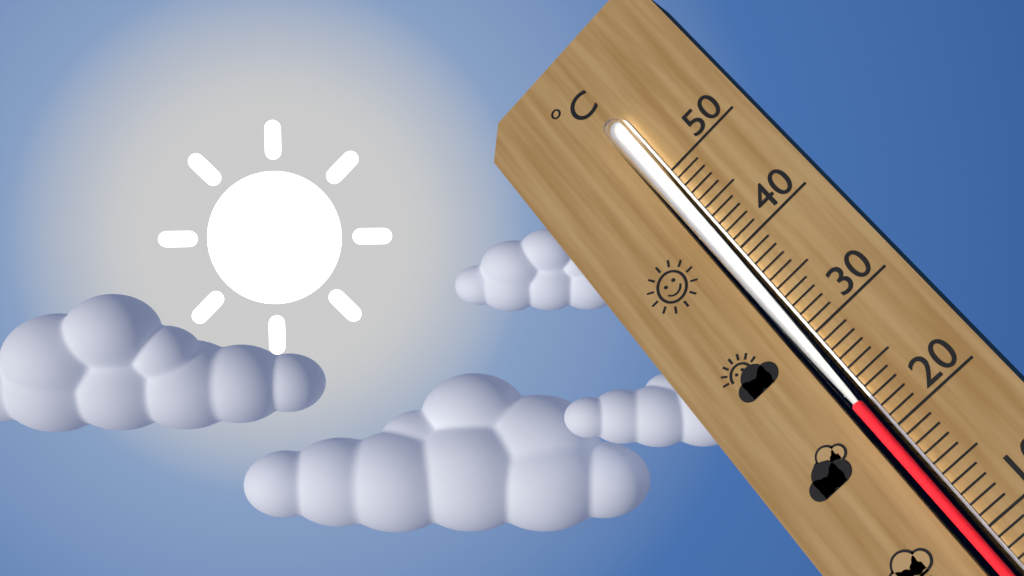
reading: 23 °C
